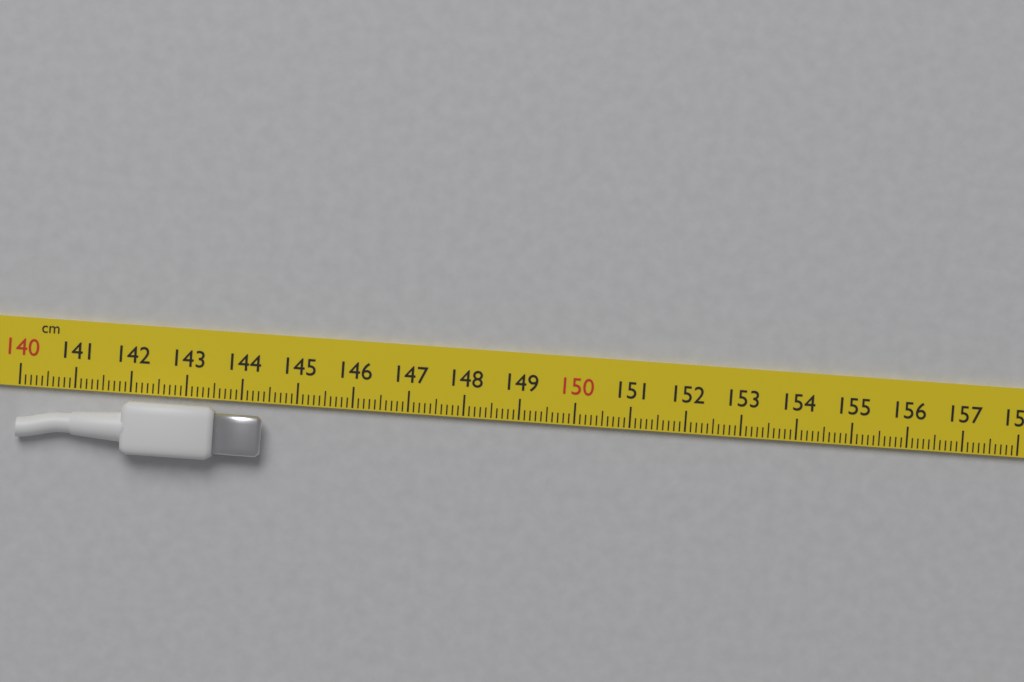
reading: 144.4 cm
